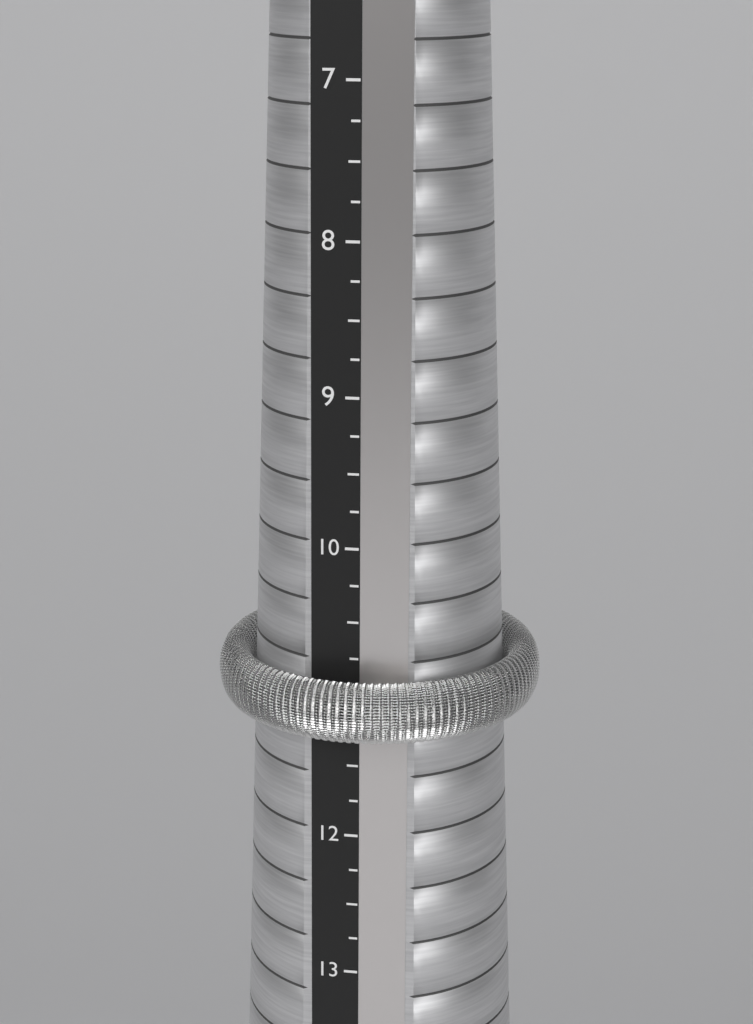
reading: 11.25 (no unit)
